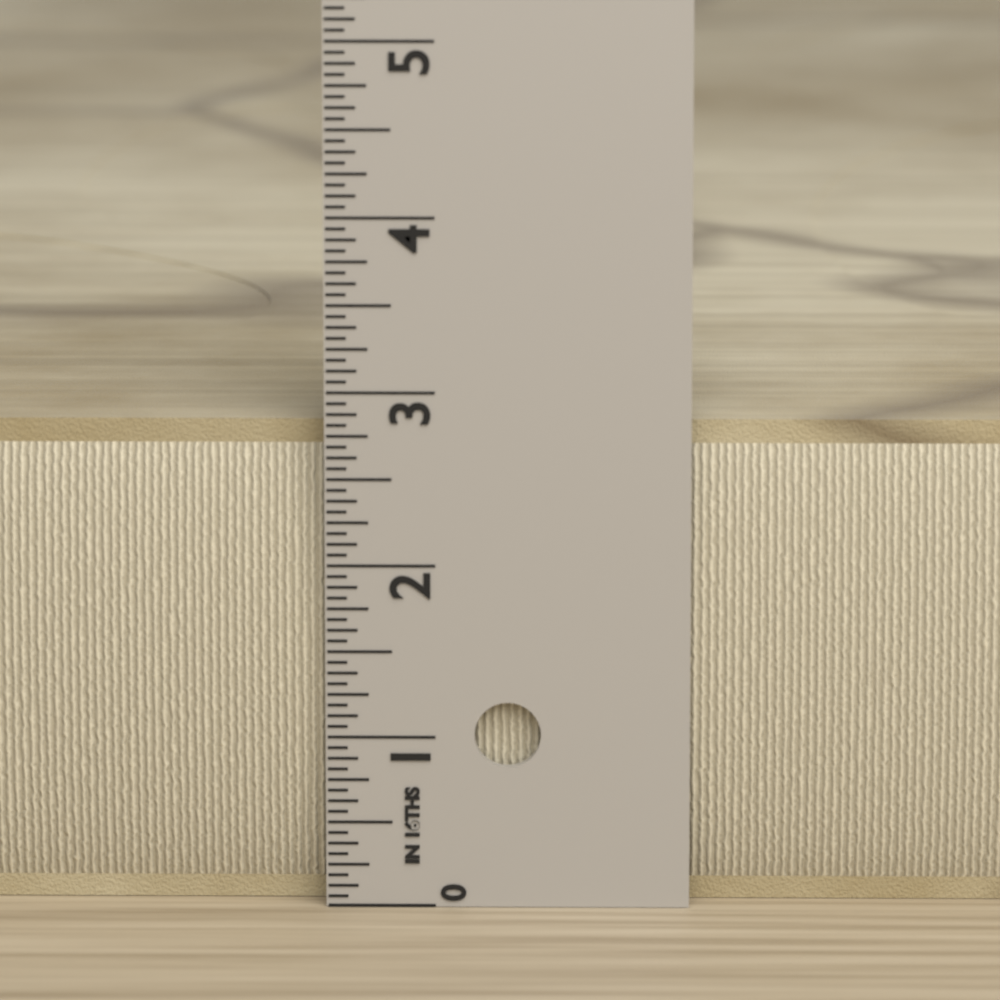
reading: 2.8125 in
